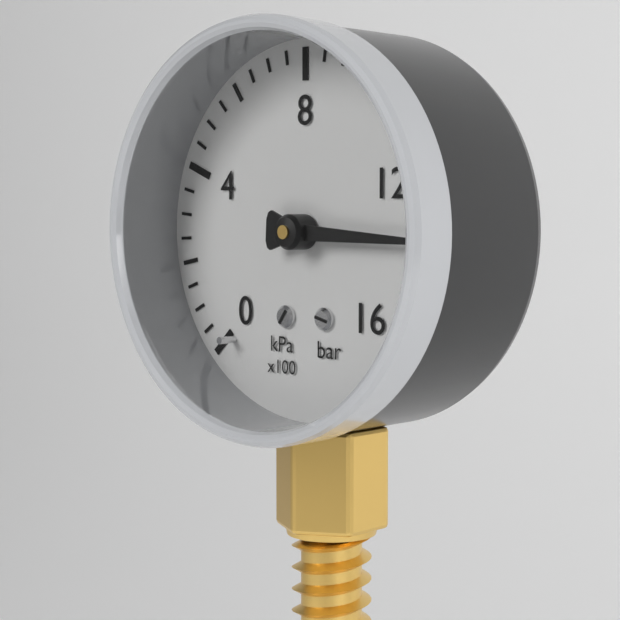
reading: 1350 kPa
